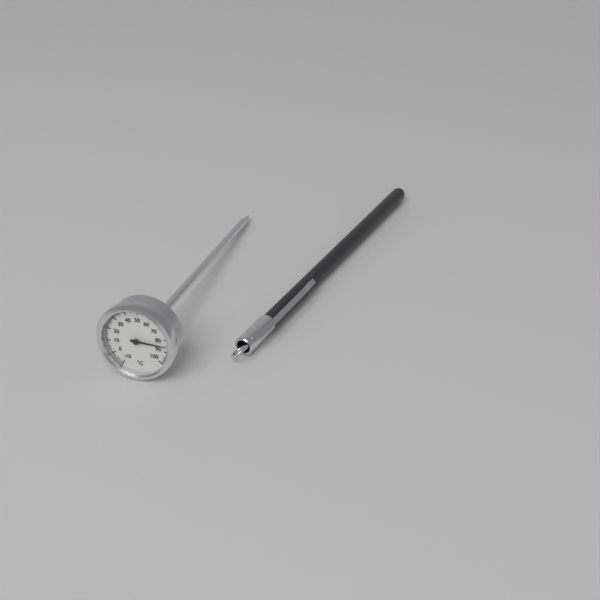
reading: 85 °C
